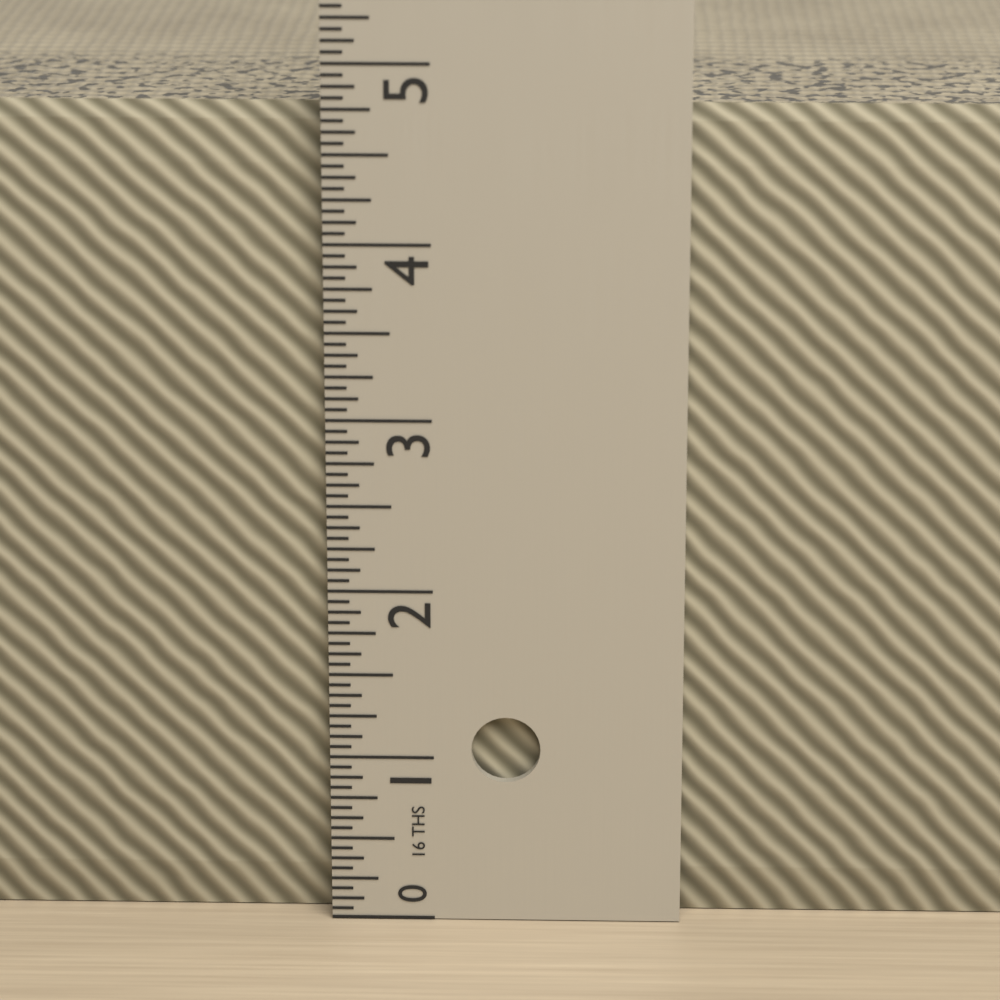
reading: 4.7500 in
